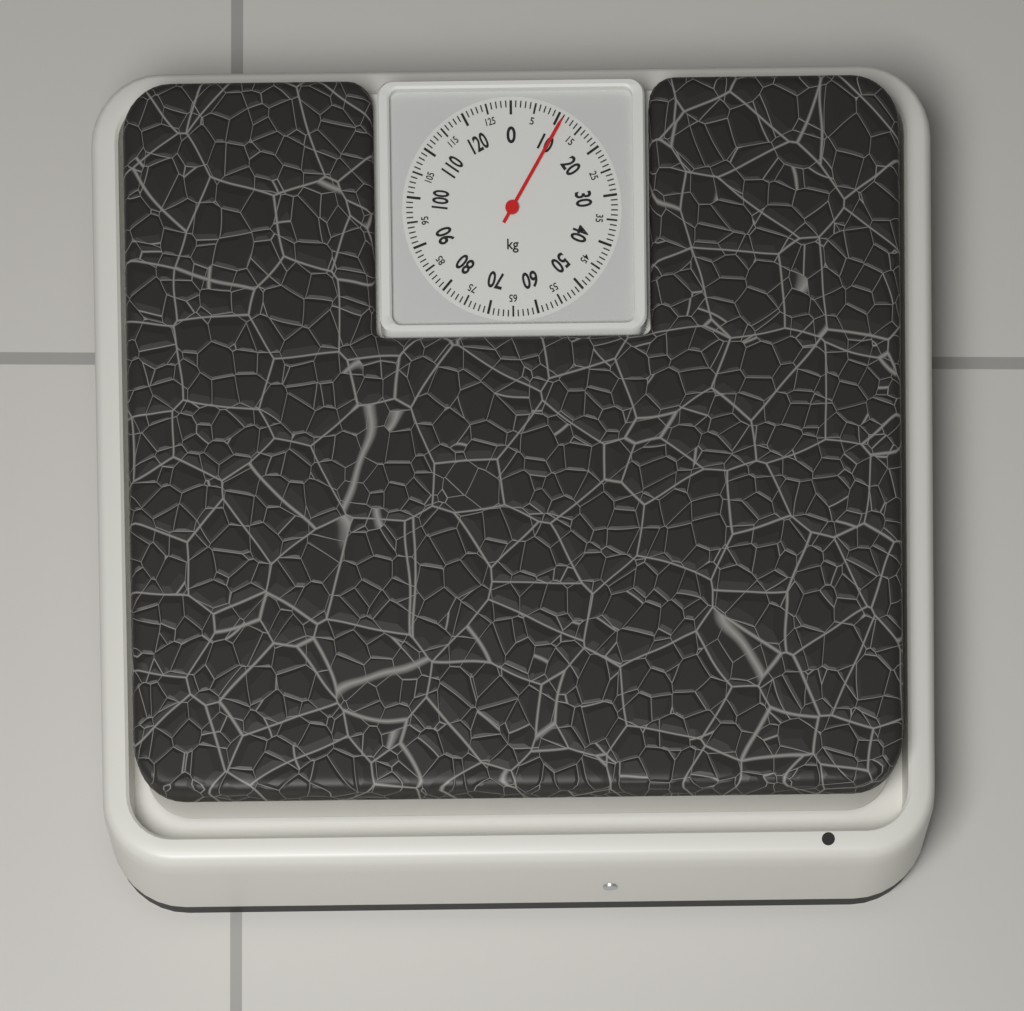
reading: 11 kg
